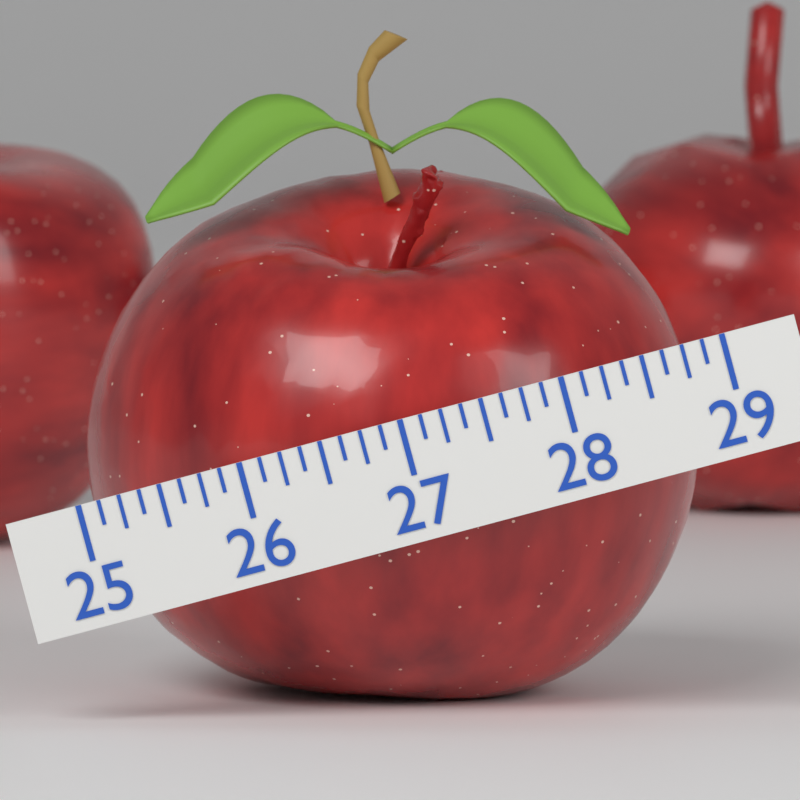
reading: 28.750 (no unit)
